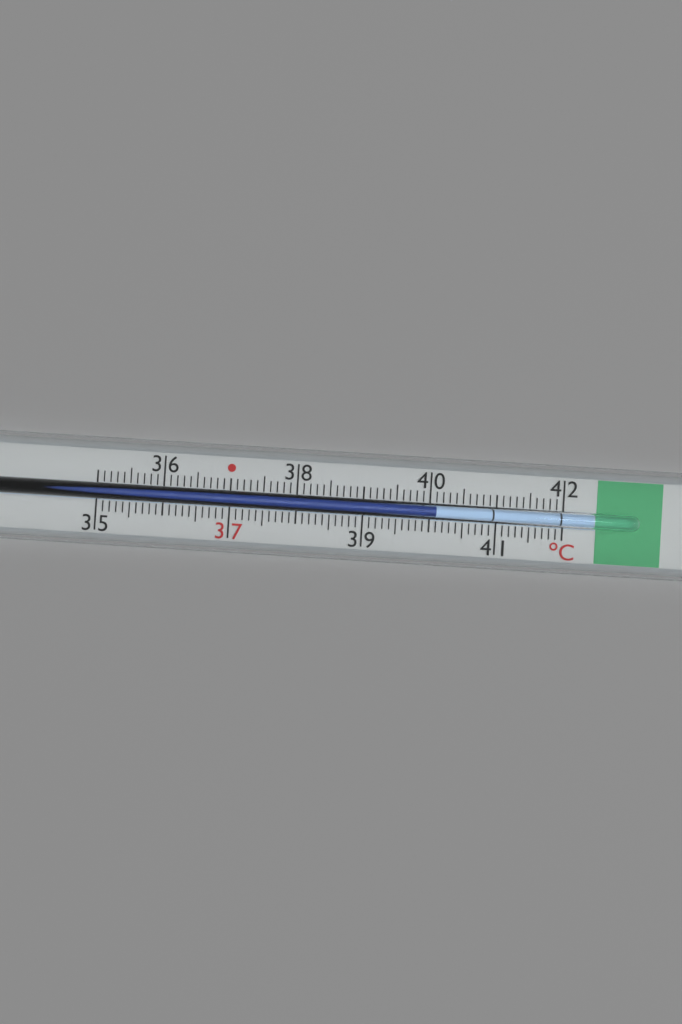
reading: 40.1 °C
